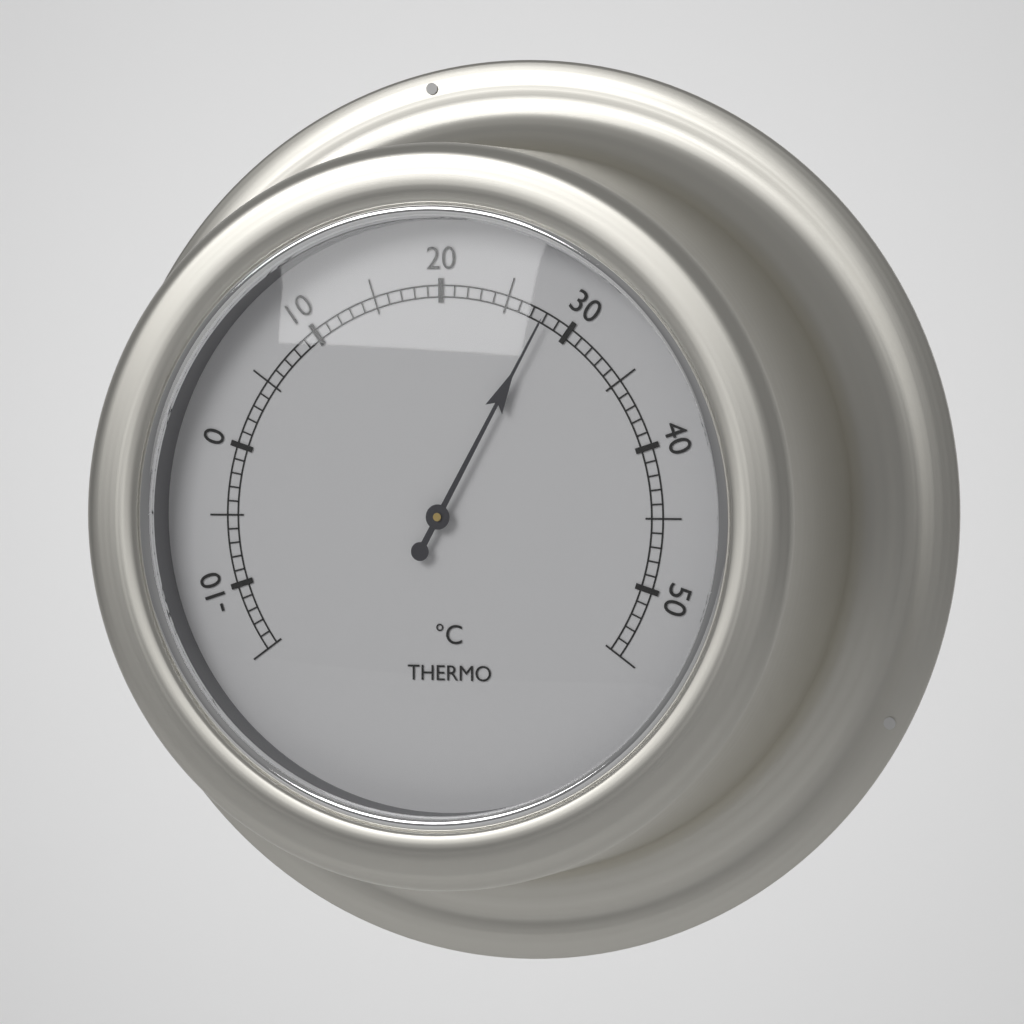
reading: 28 °C
